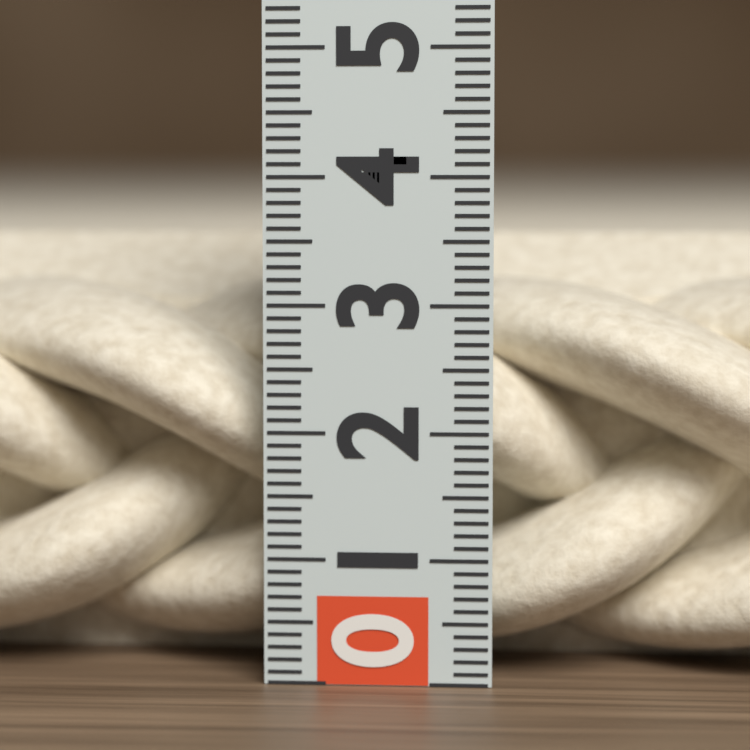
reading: 3.5 (no unit)
